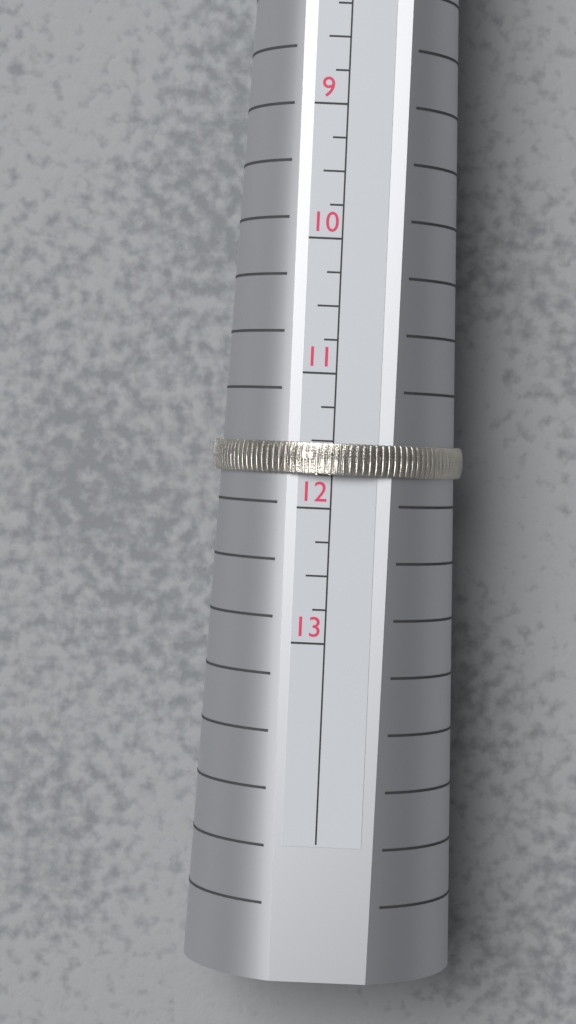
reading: 11.75 US
